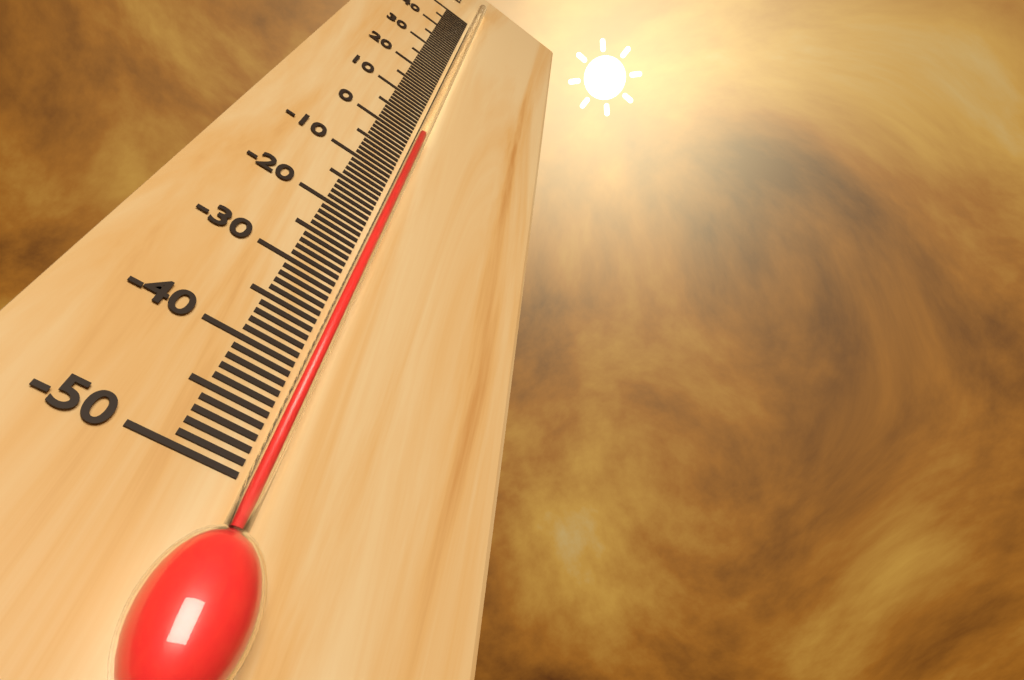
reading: 1 °C
